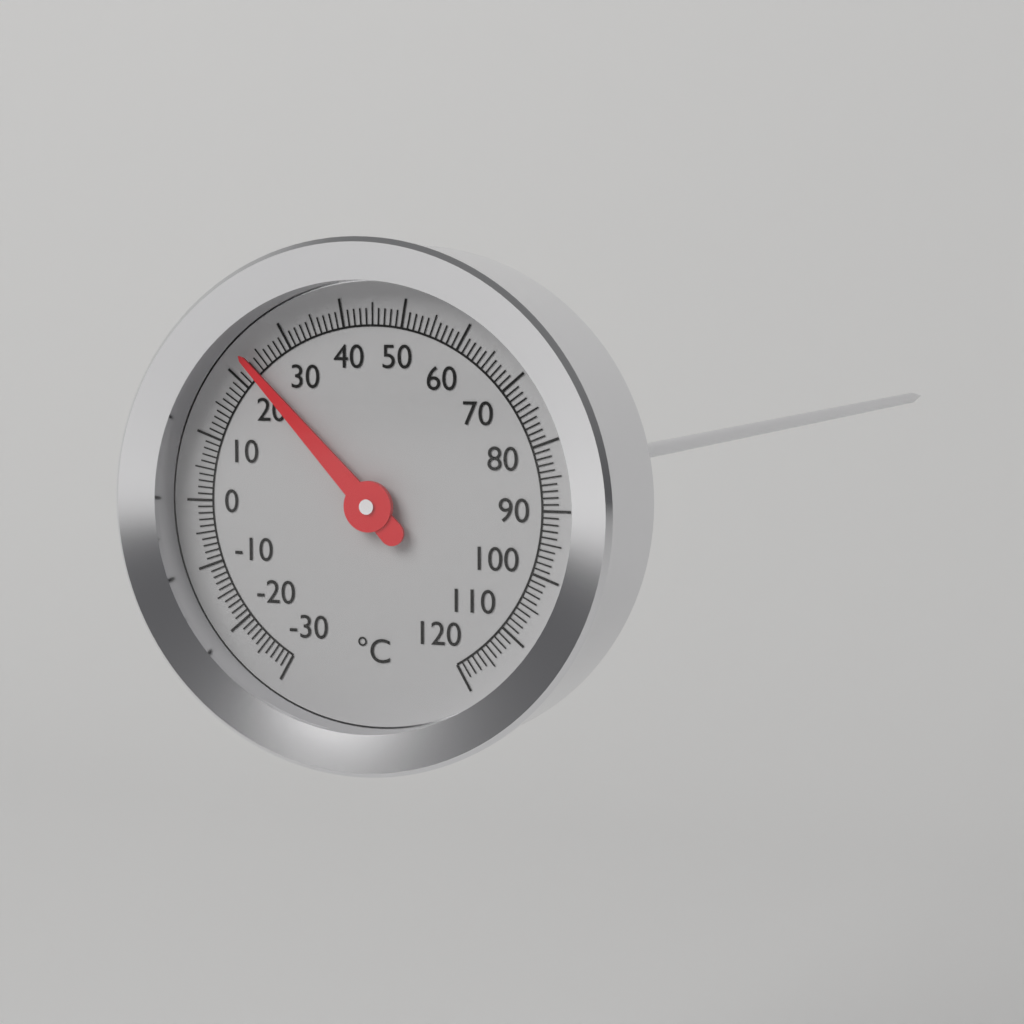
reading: 23 °C
